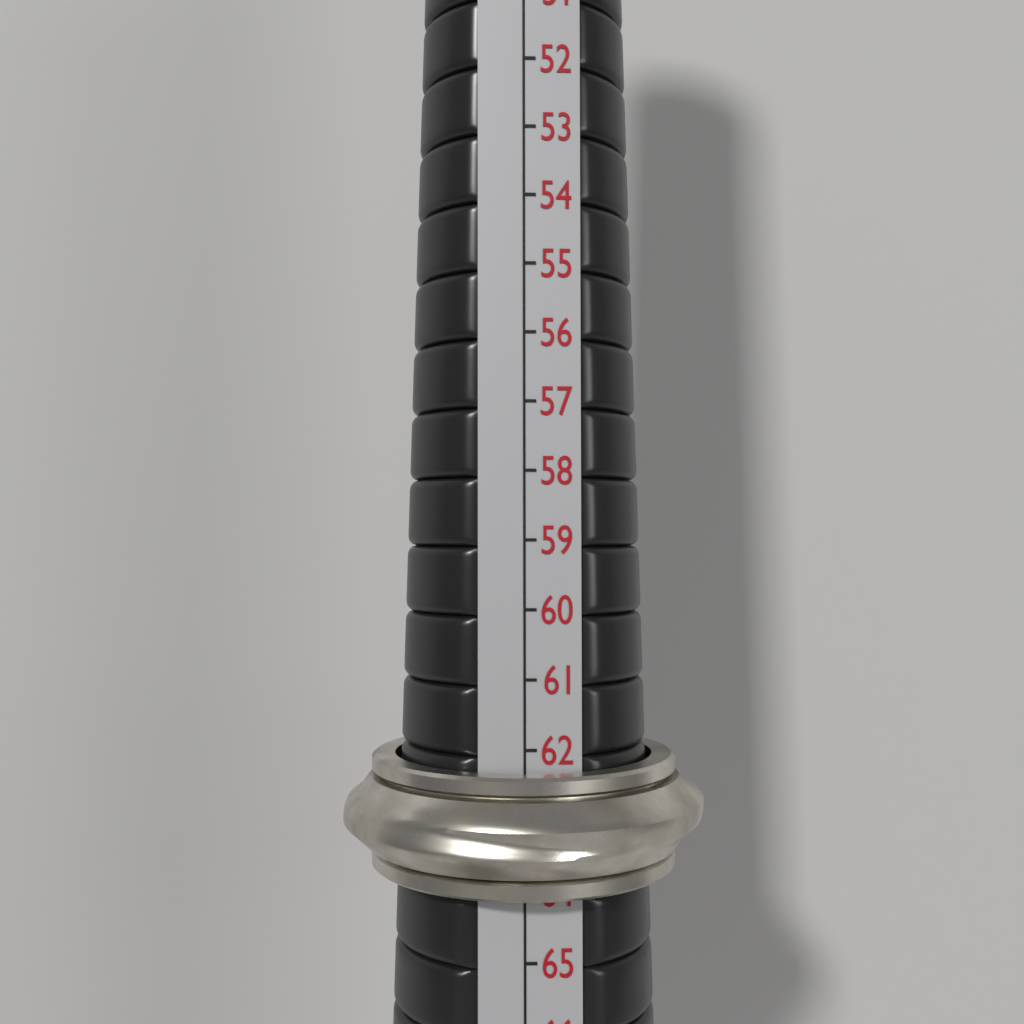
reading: 64 (no unit)
